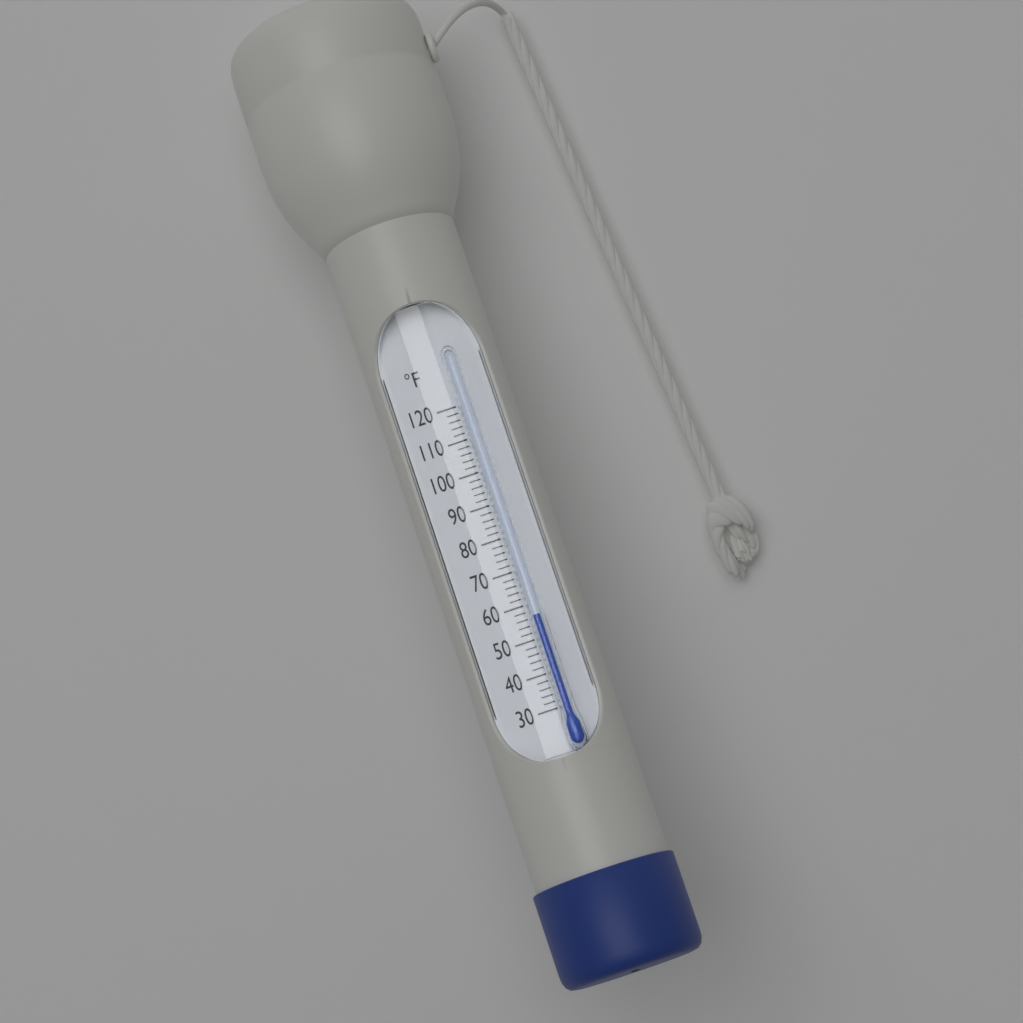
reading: 56 °F
